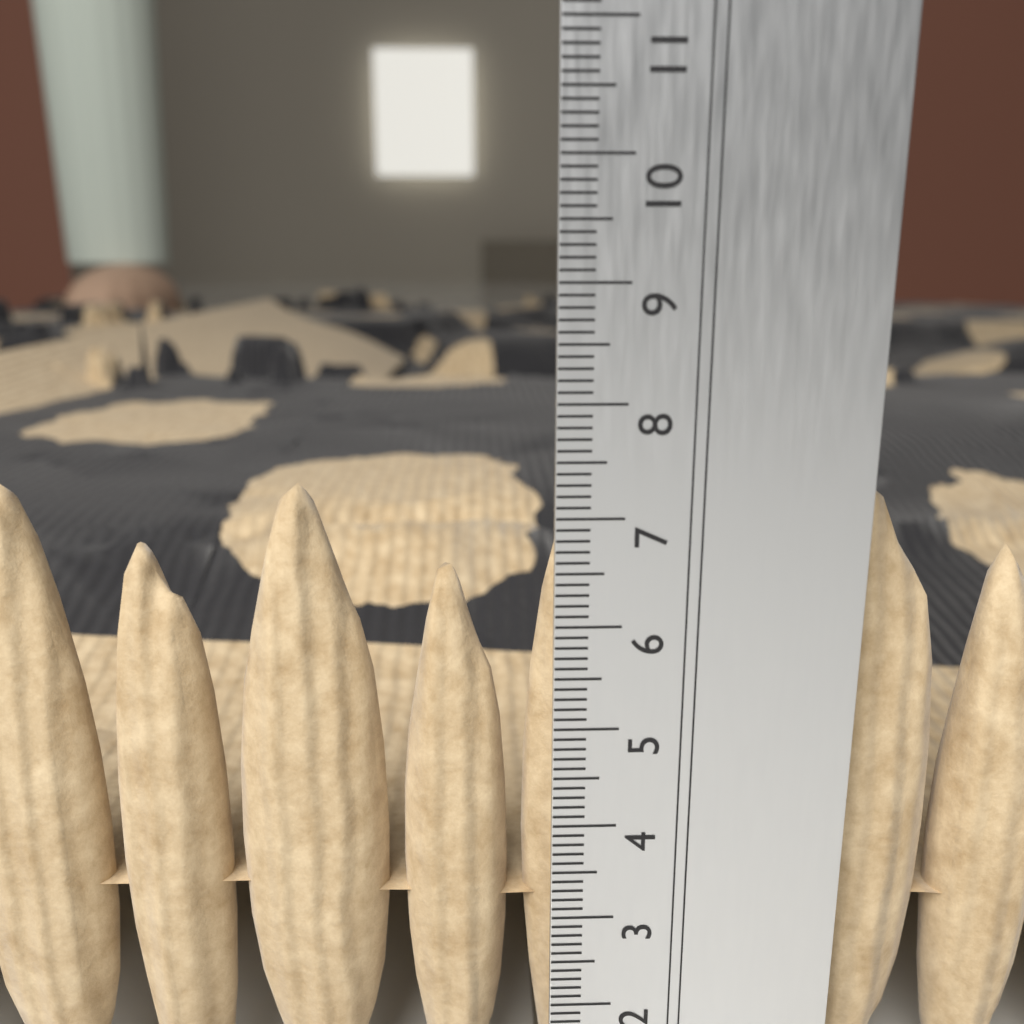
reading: 7.2 cm
